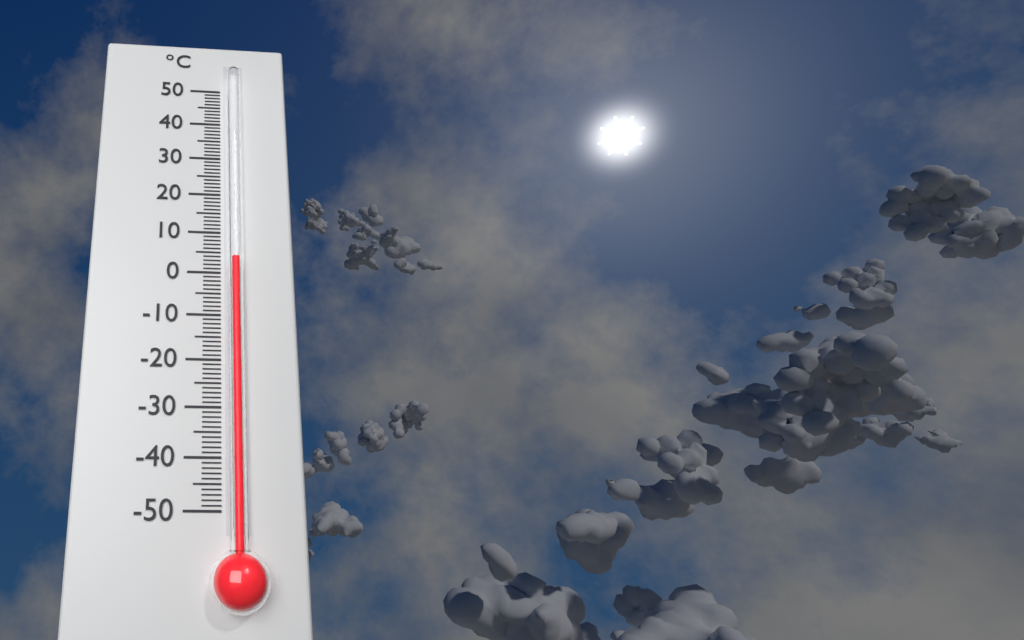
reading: 3 °C
